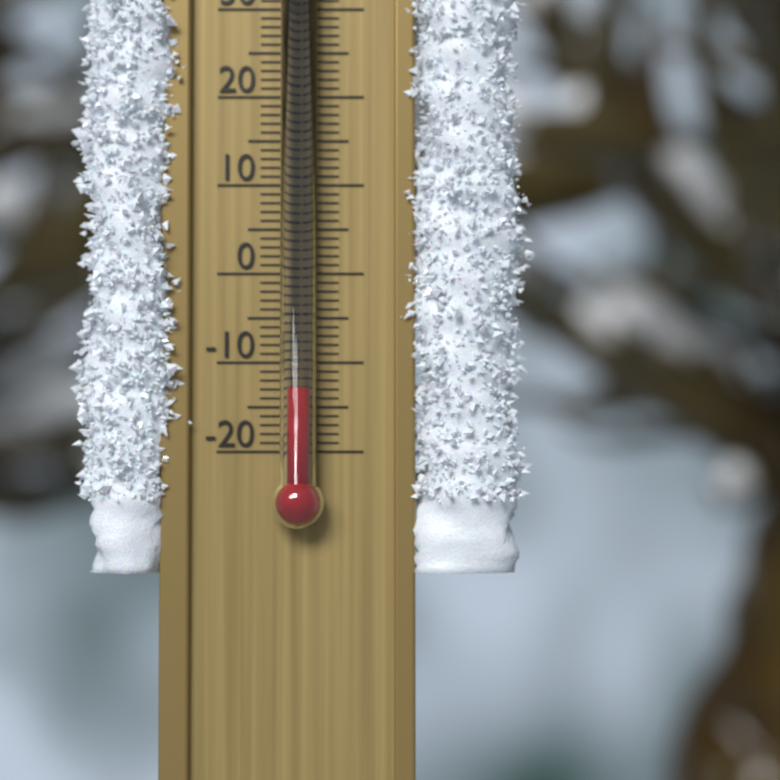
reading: -13 °C
